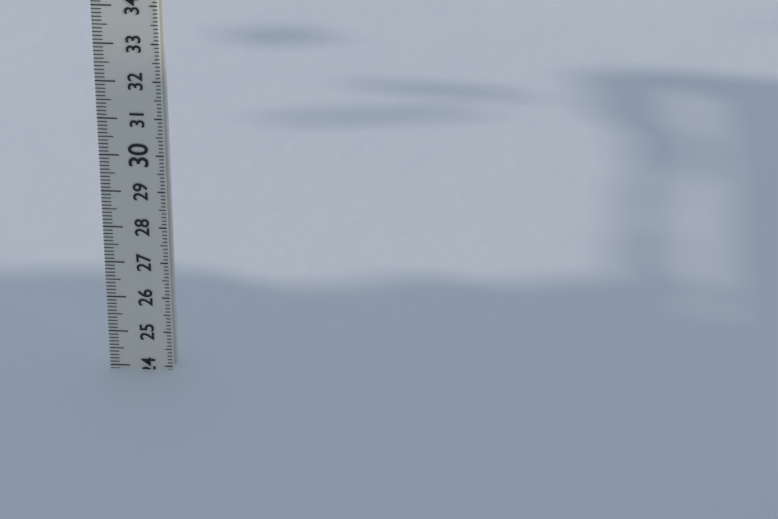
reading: 23.9 (no unit)
